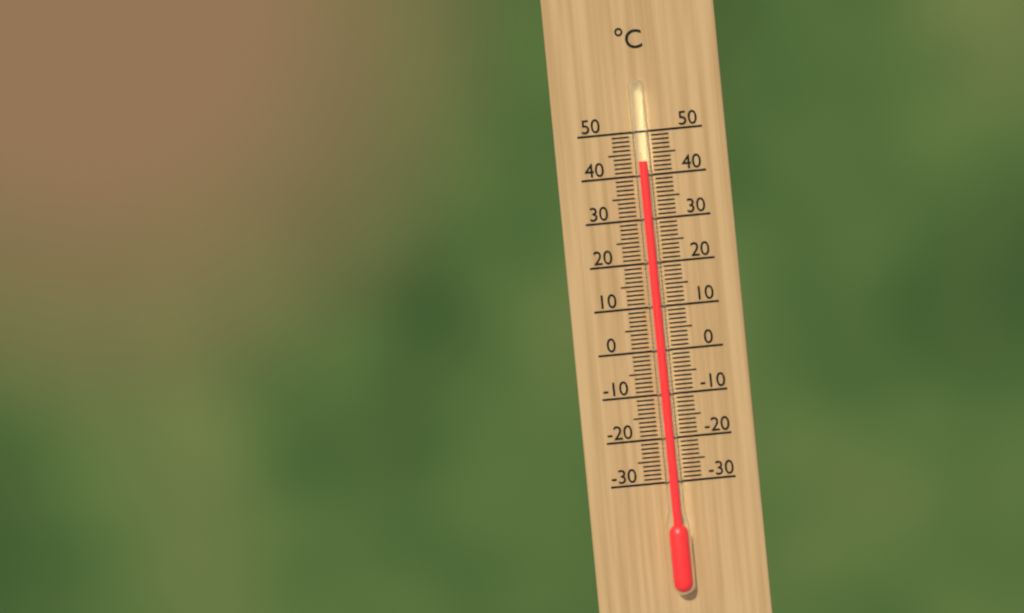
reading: 43 °C
